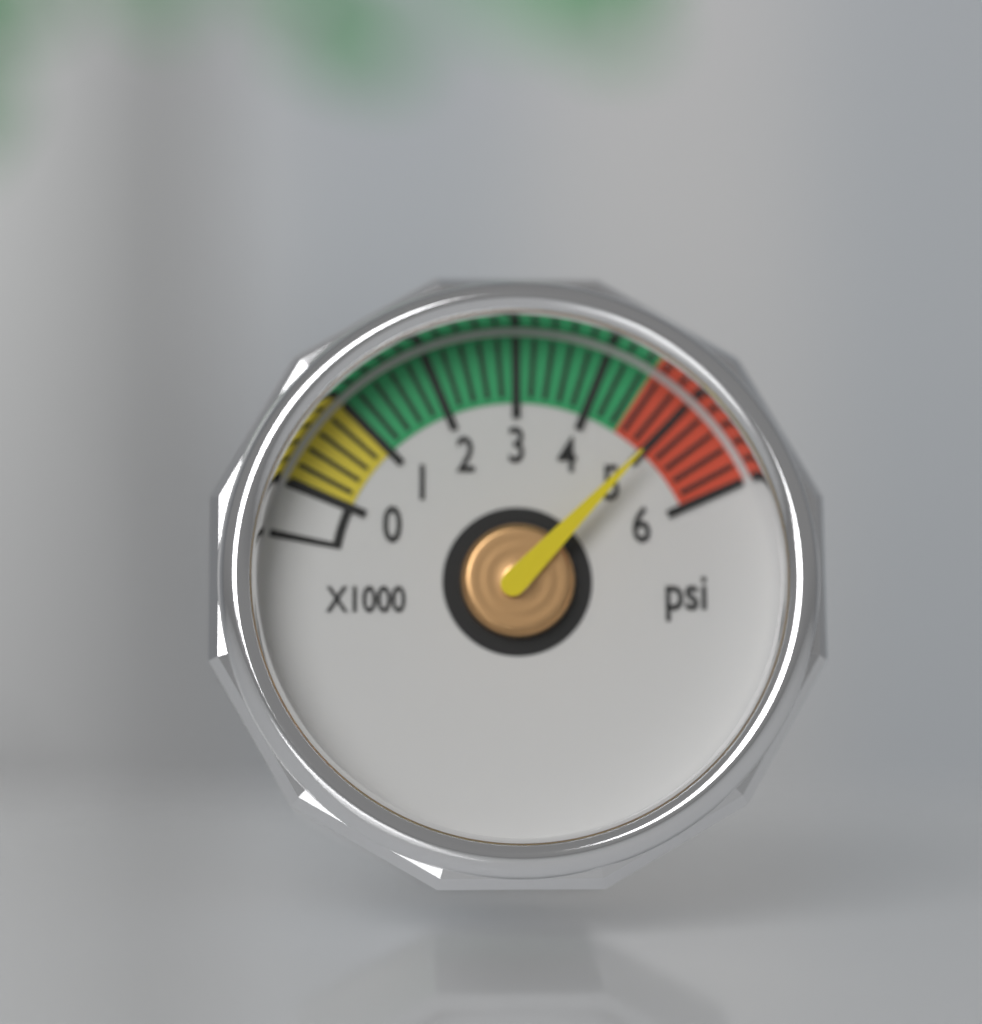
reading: 5000 psi
